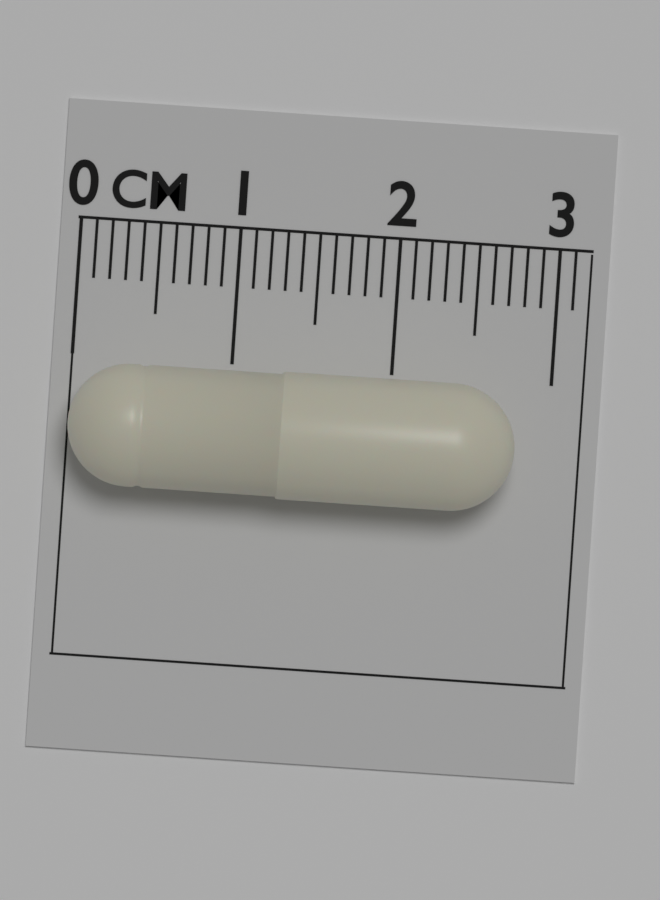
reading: 2.8 cm
